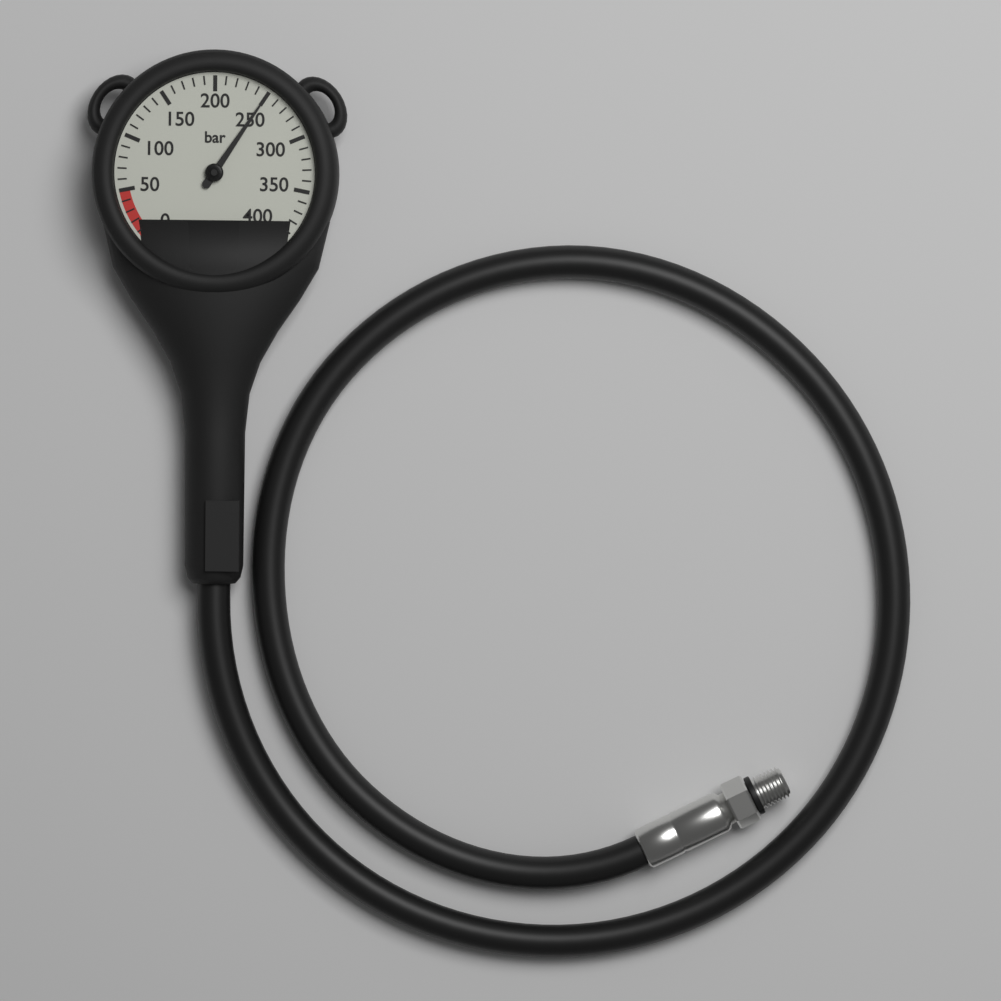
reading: 250 bar
